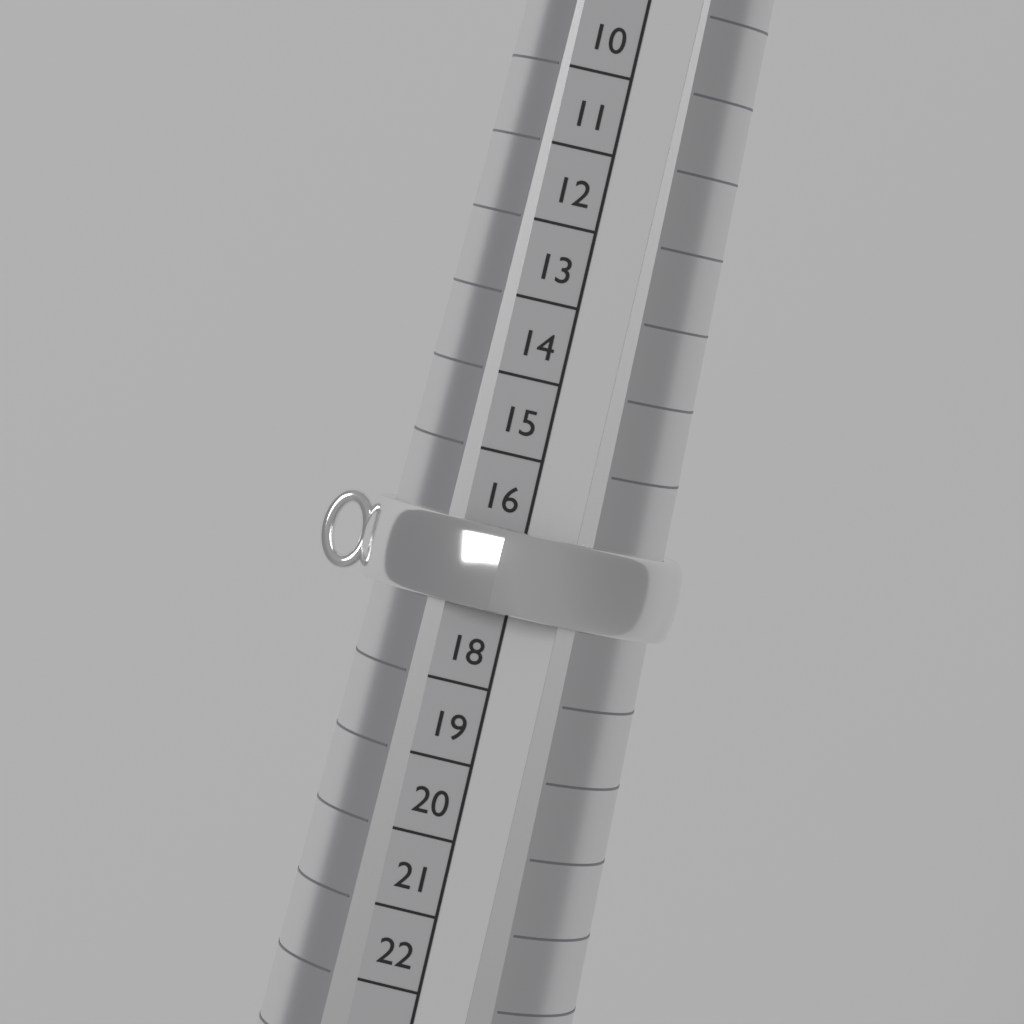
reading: 17 (no unit)
